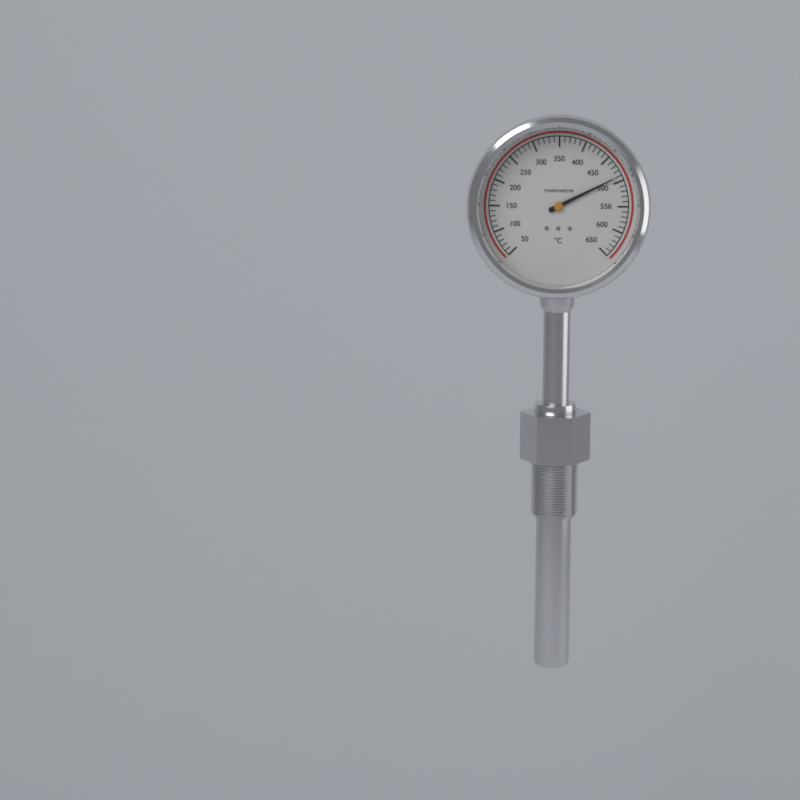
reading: 490 °C
